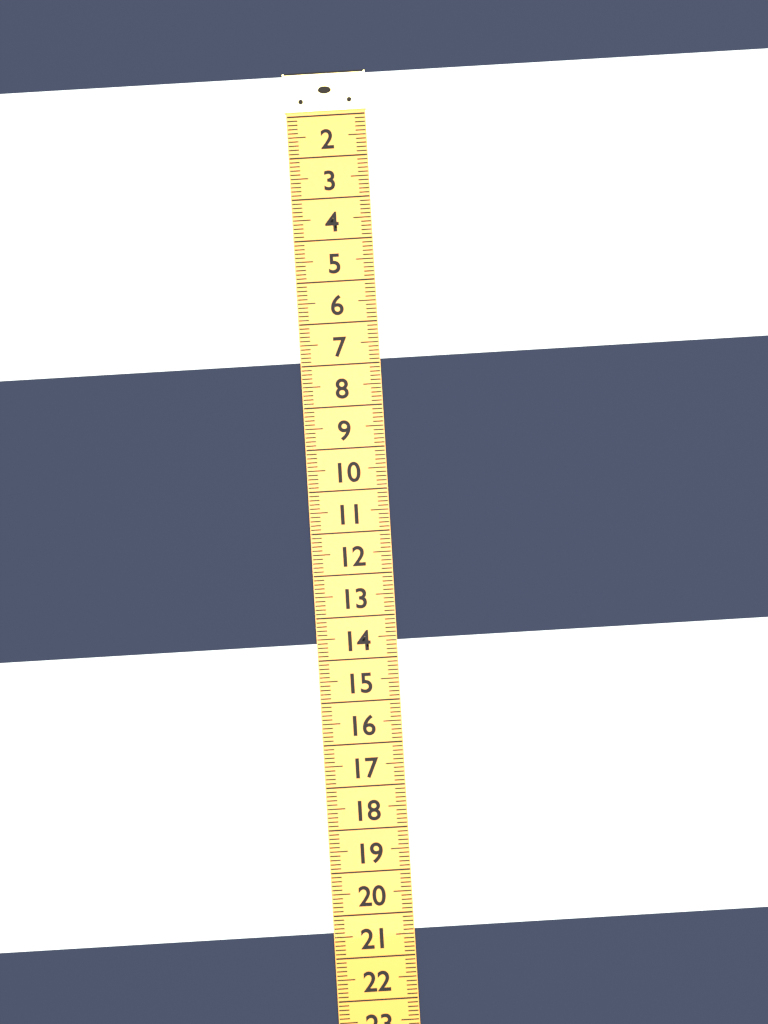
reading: 6.9 (no unit)
